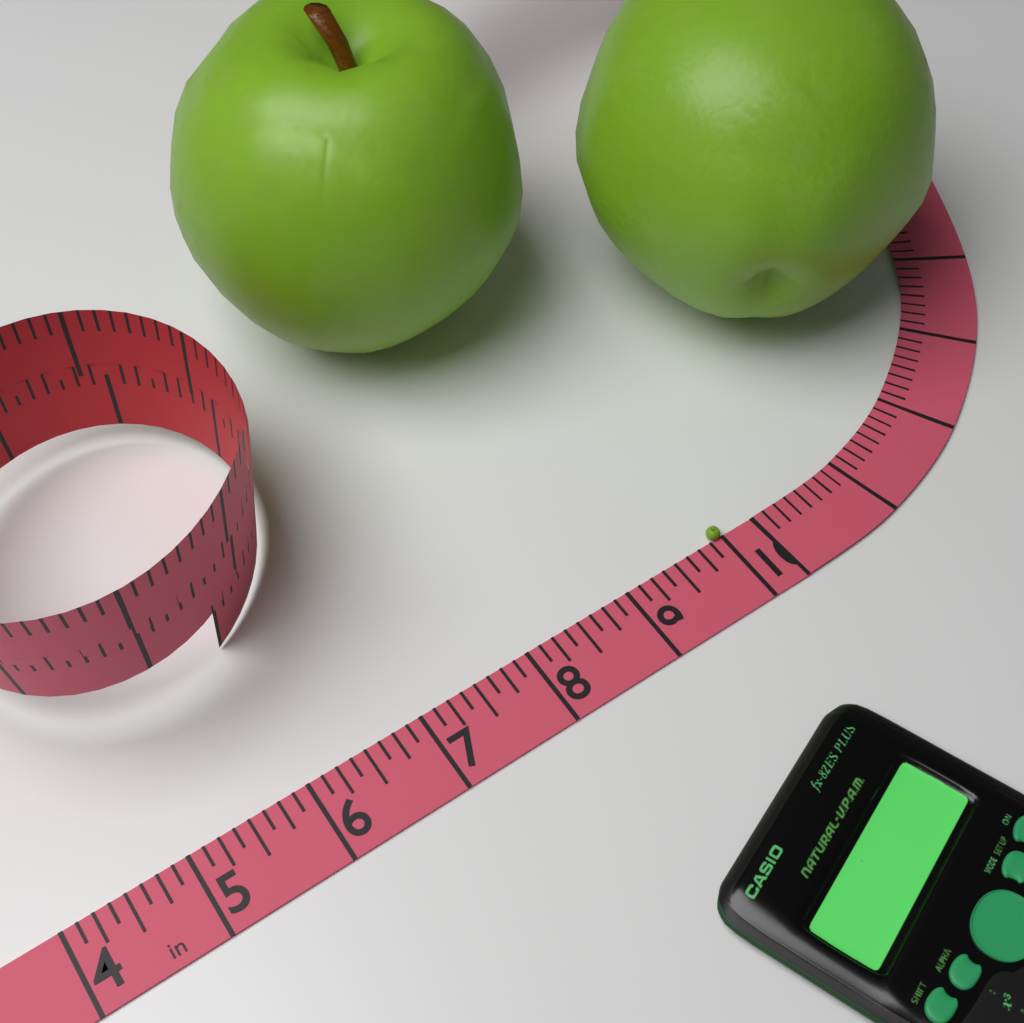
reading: 9.875 in
